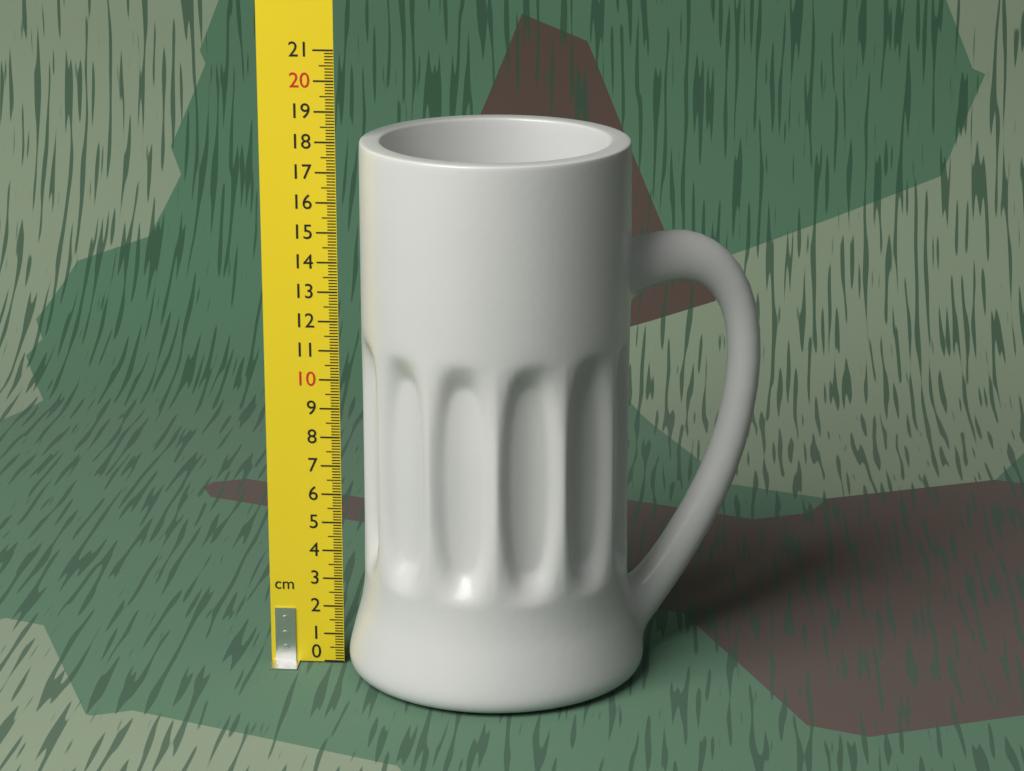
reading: 18.1 cm
